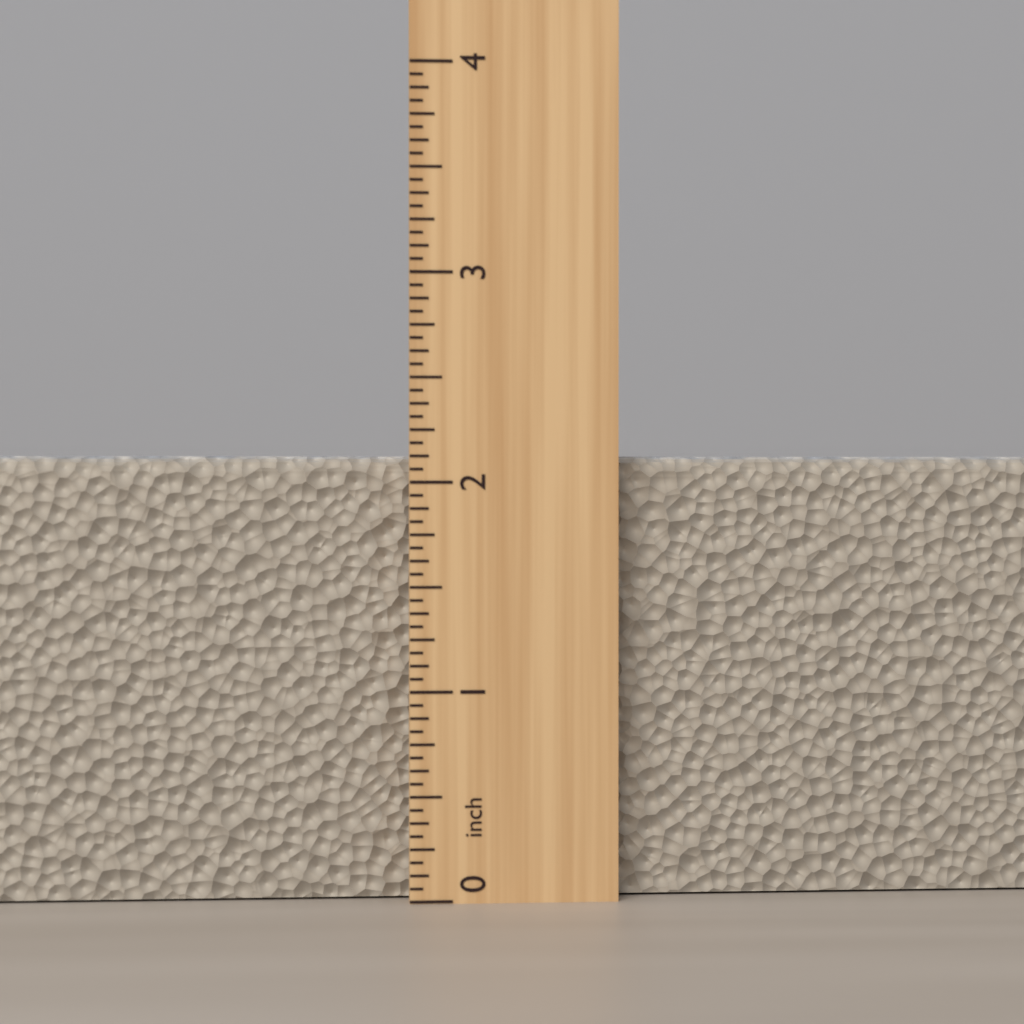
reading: 2.1250 inch
